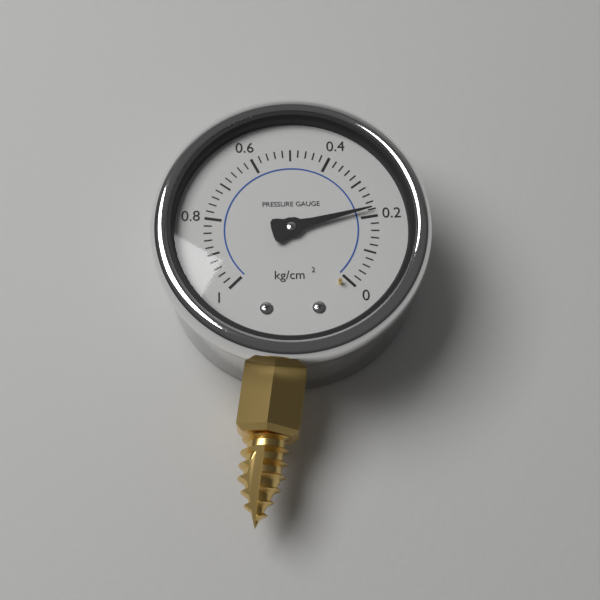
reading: 0.22 kg/cm²
